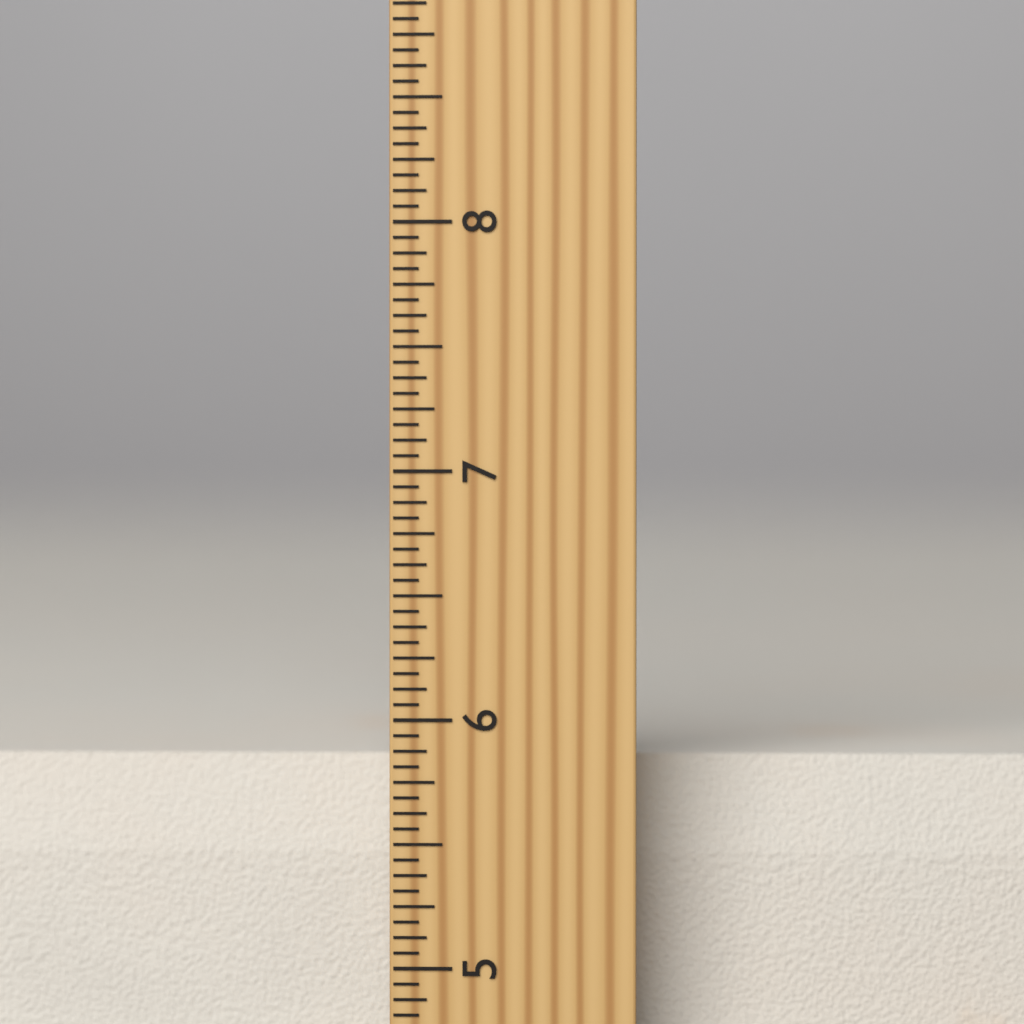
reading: 5.8125 inch
